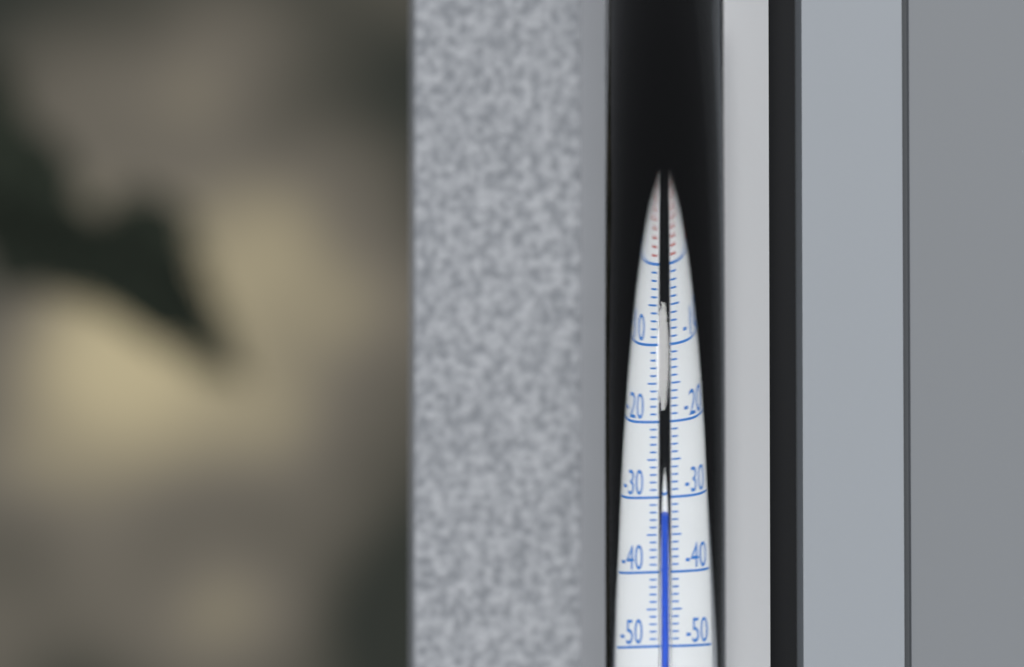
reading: -32 °C
